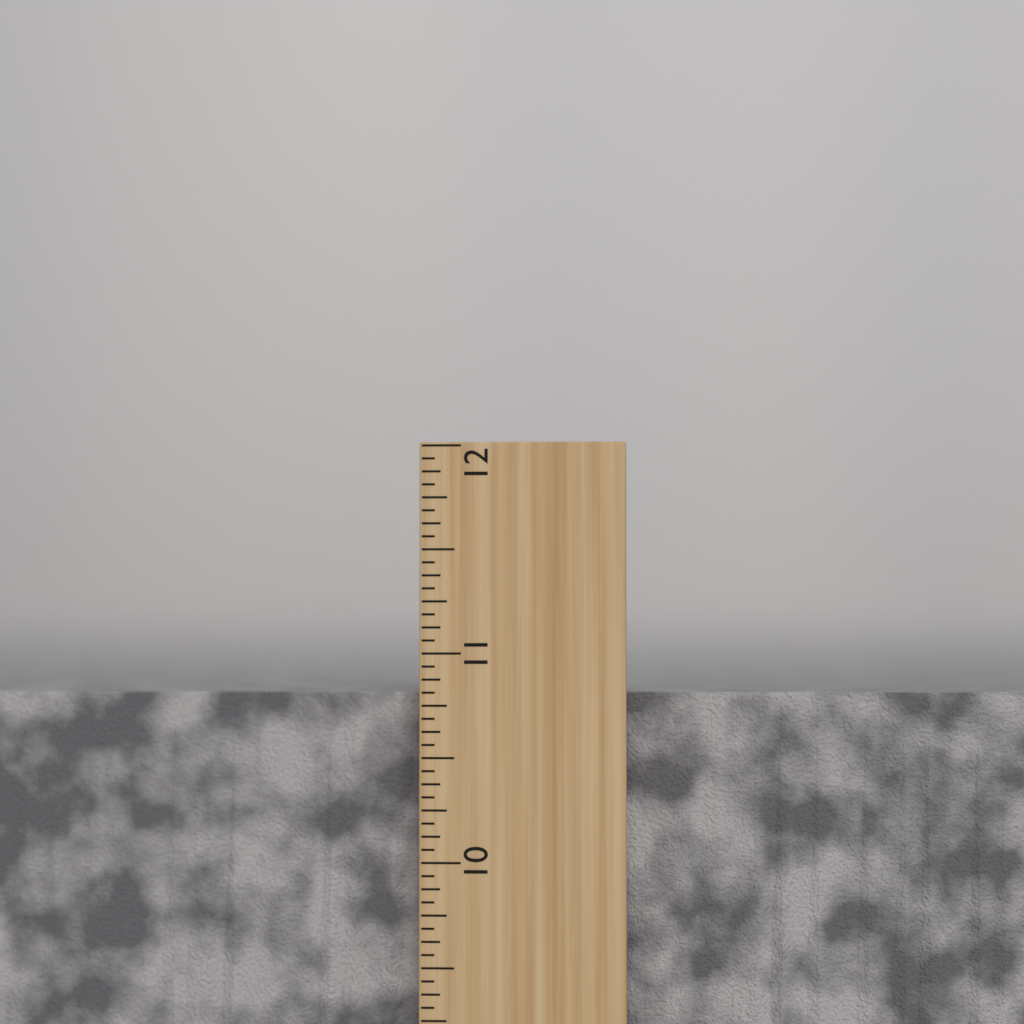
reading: 10.8125 inch
